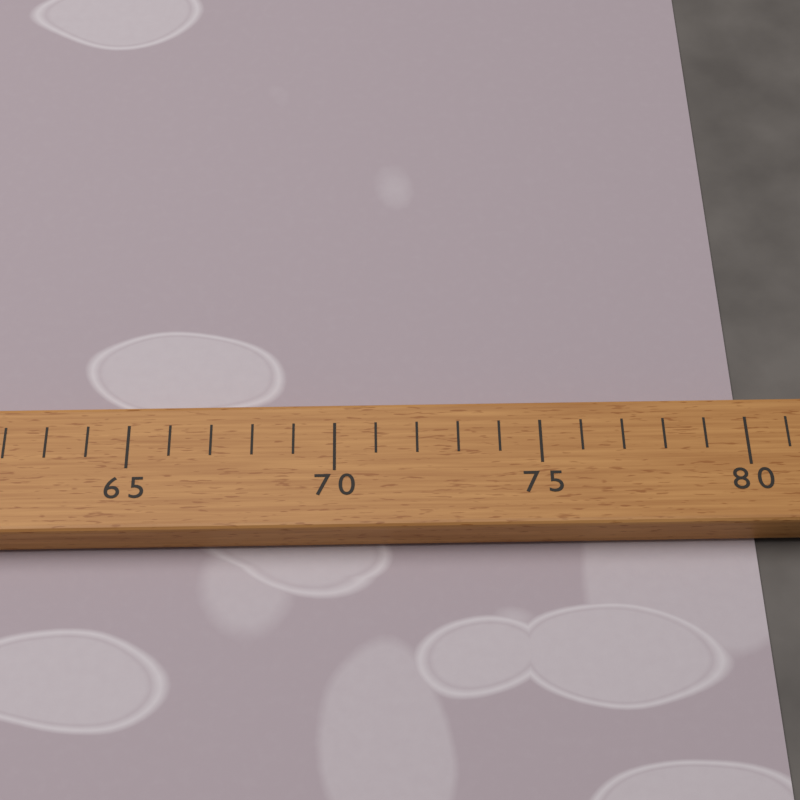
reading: 80 (no unit)
